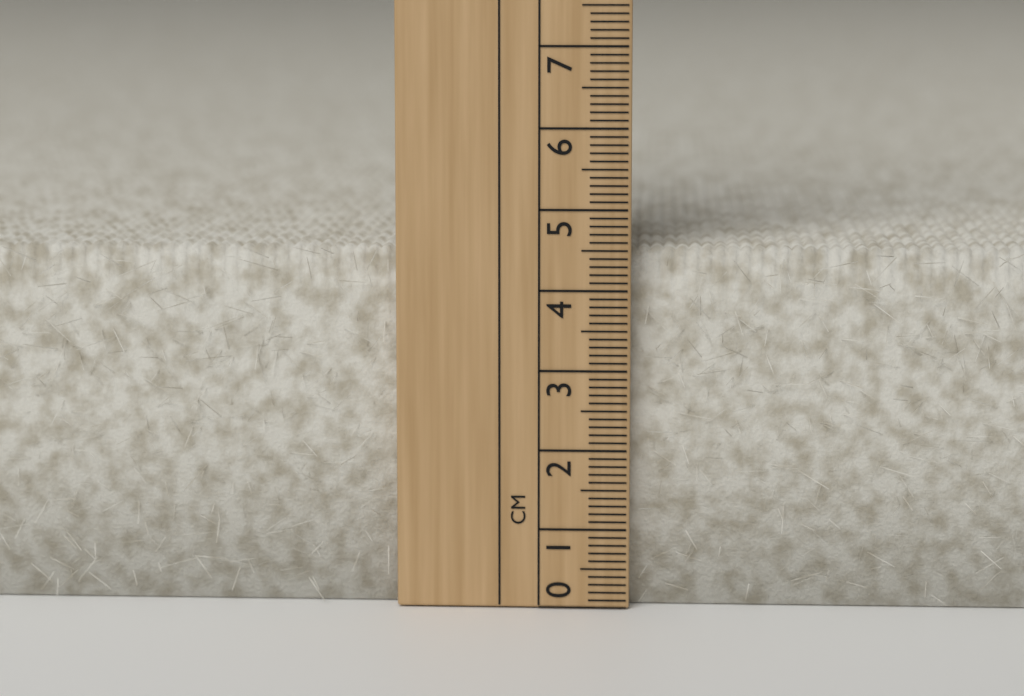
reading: 4.5 cm
